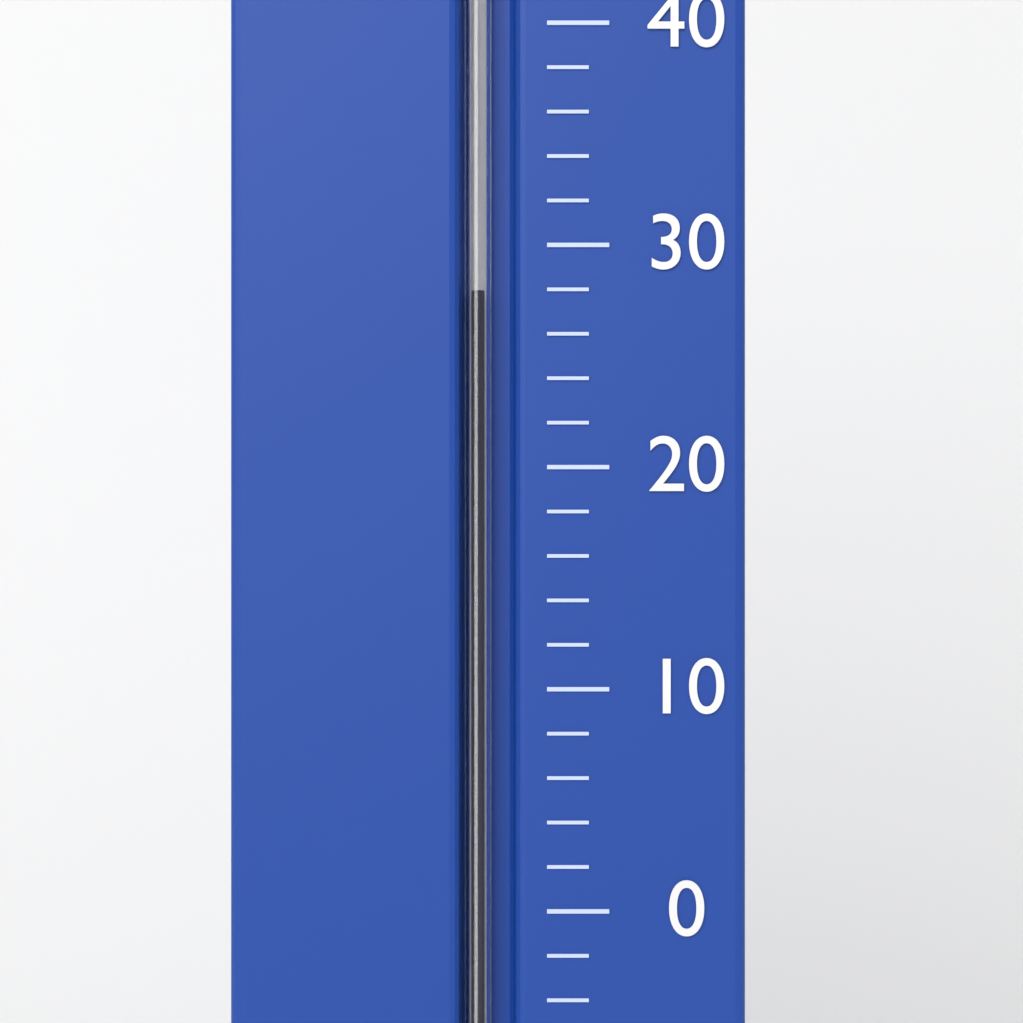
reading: 28 °C
